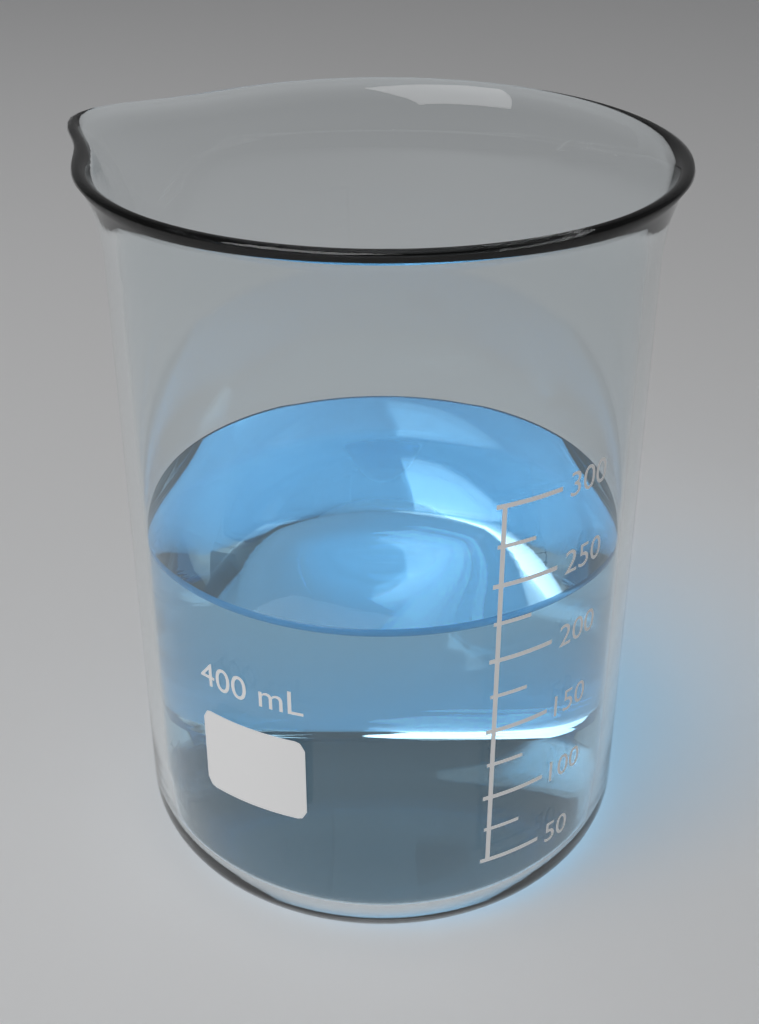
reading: 225 mL
